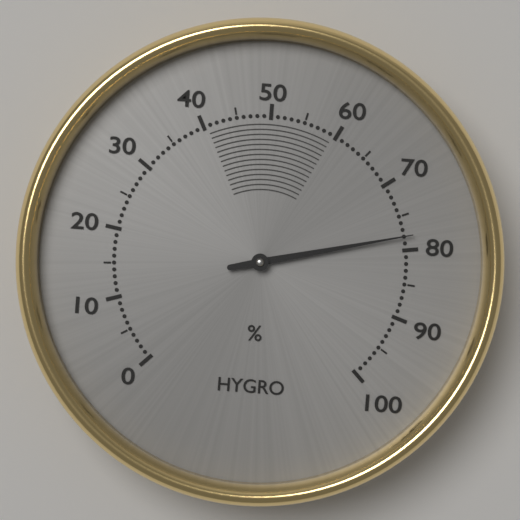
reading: 78 %
